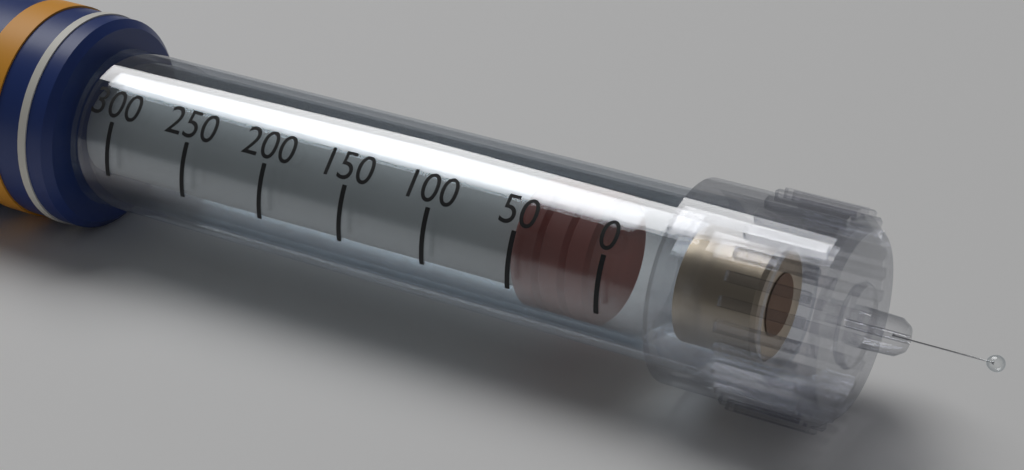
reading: 12 (no unit)
